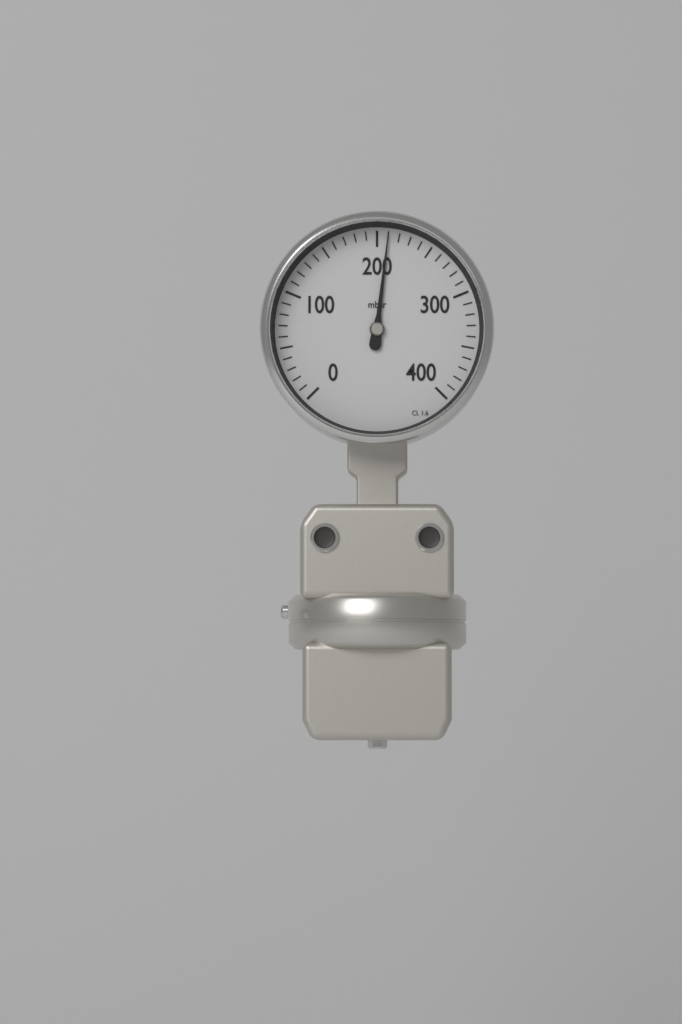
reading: 210 mbar
